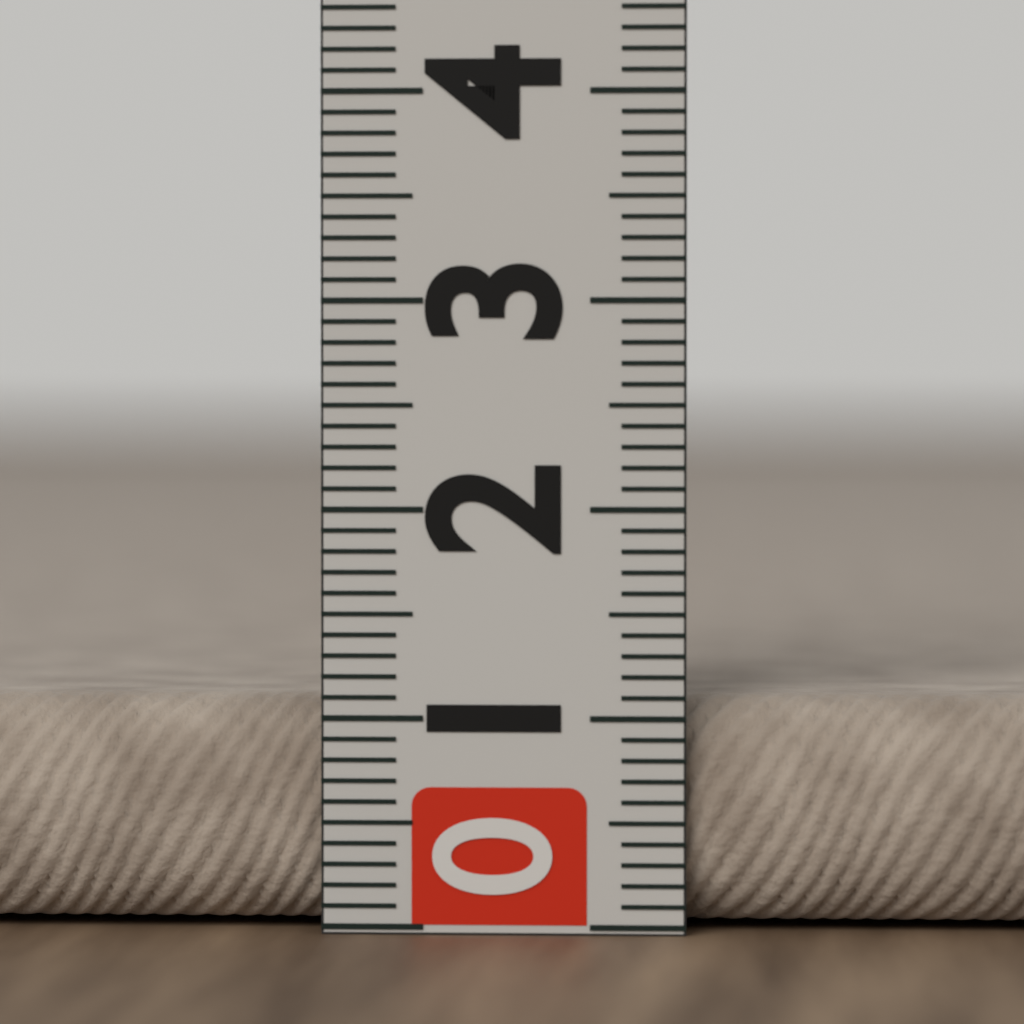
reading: 1.1 (no unit)
